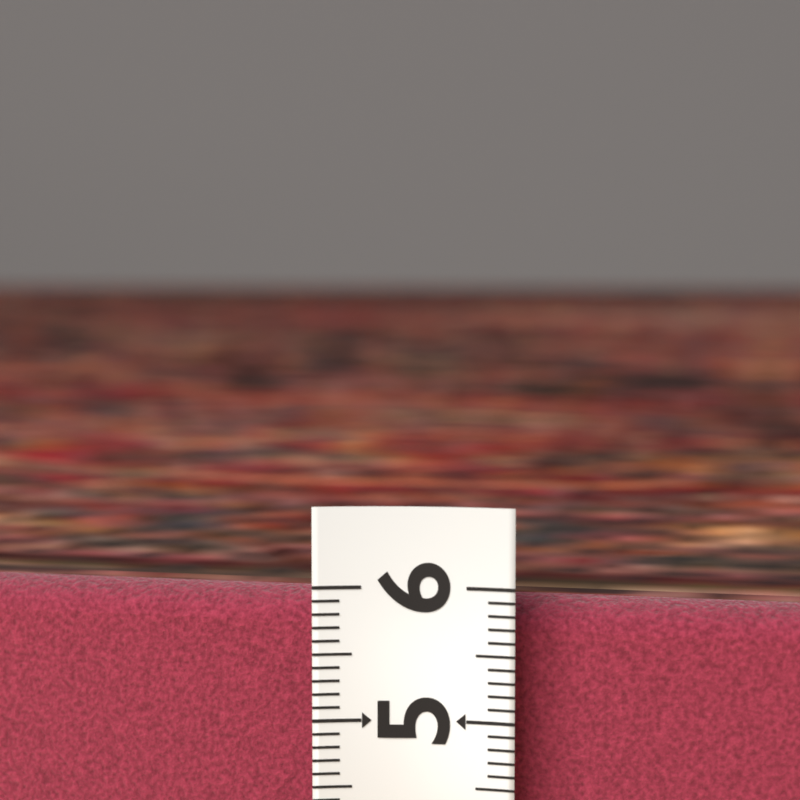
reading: 5.9 (no unit)
